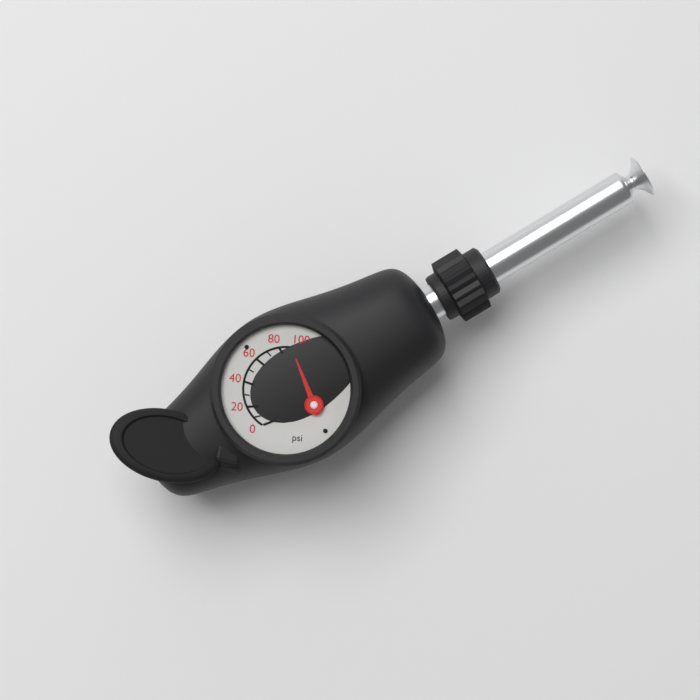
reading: 90 psi
